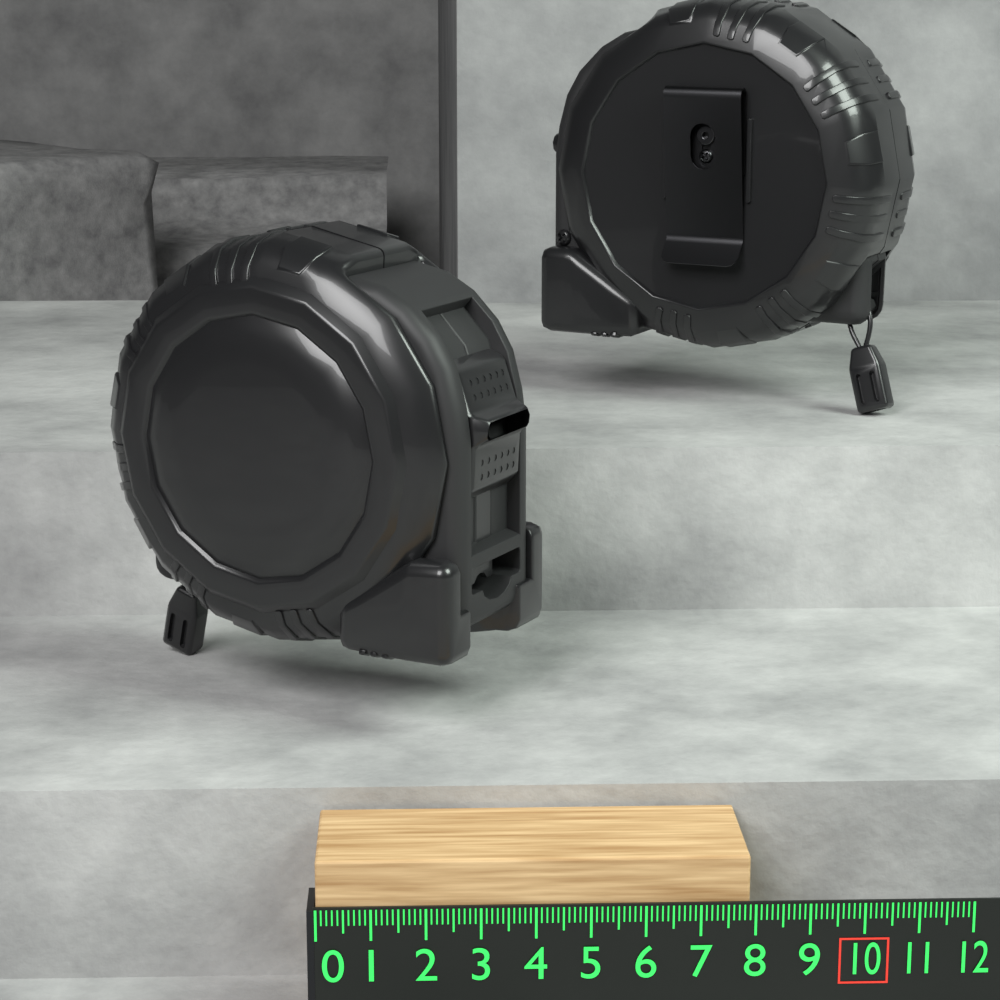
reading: 7.9 (no unit)
